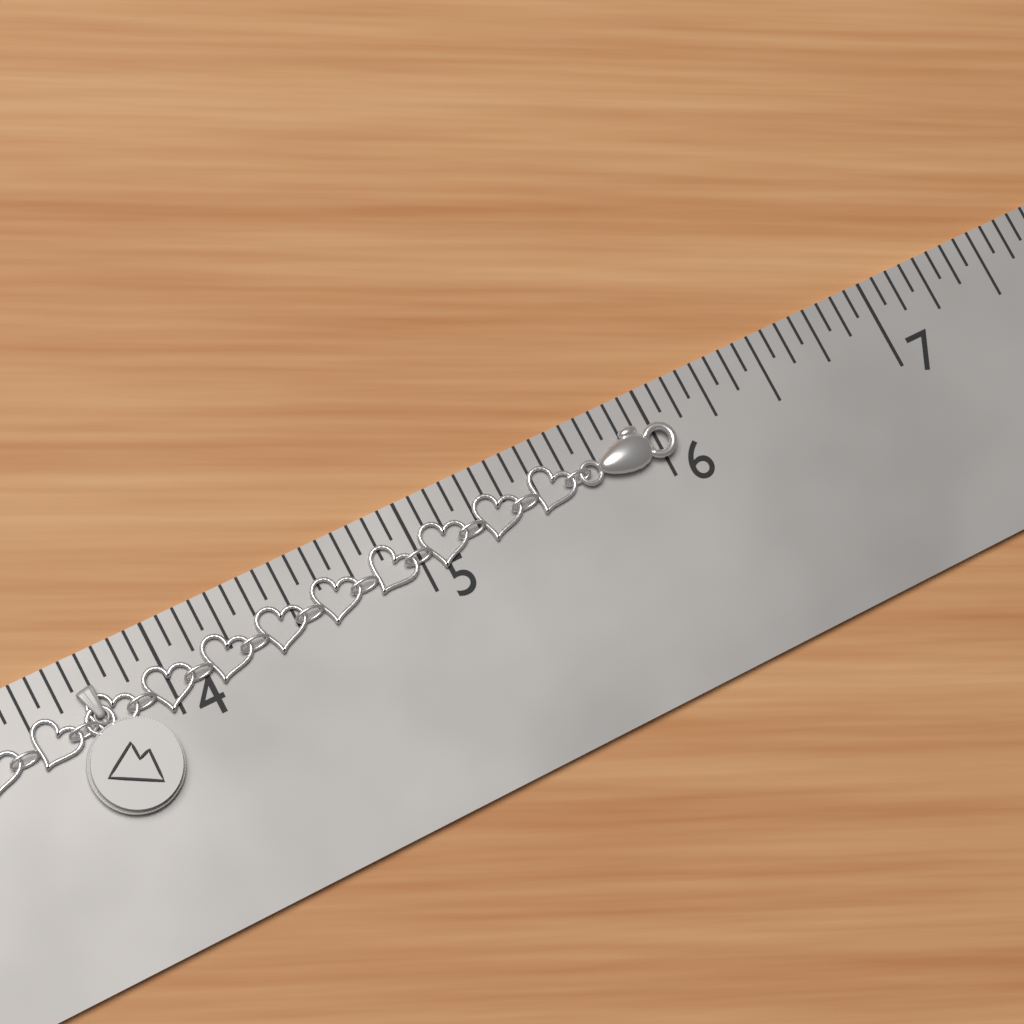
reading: 6.0625 in
